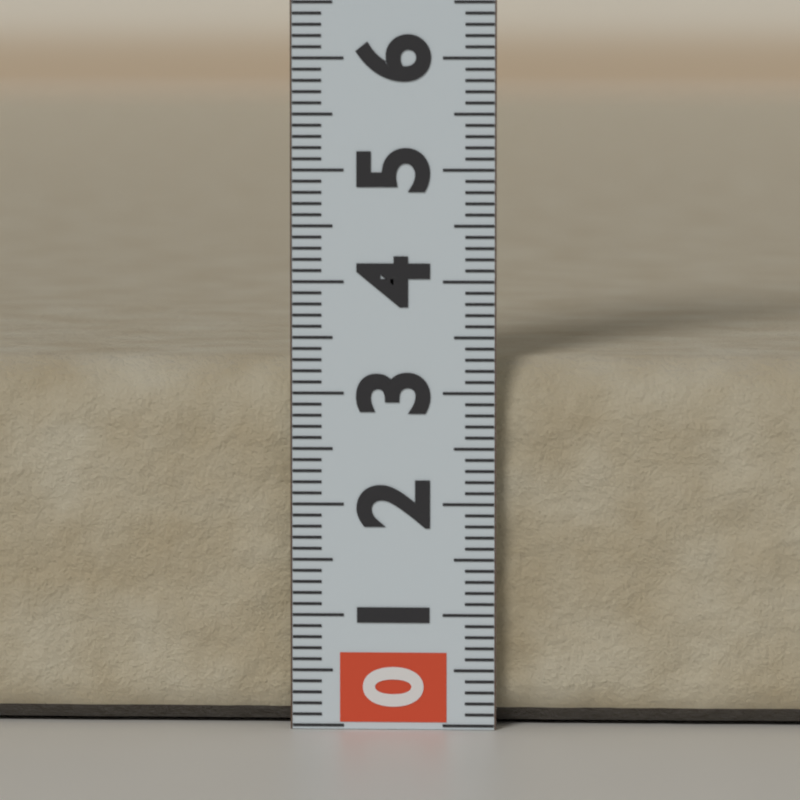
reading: 3.3 (no unit)
